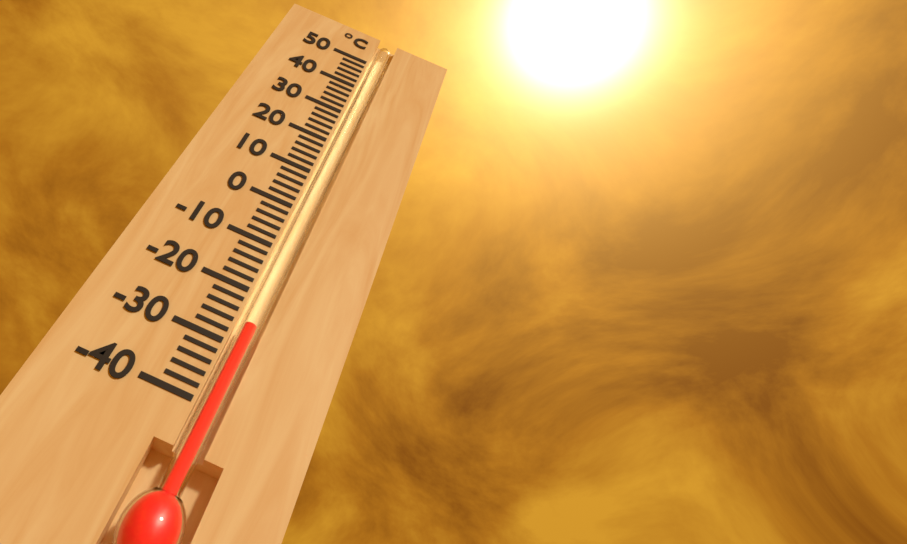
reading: -26 °C
